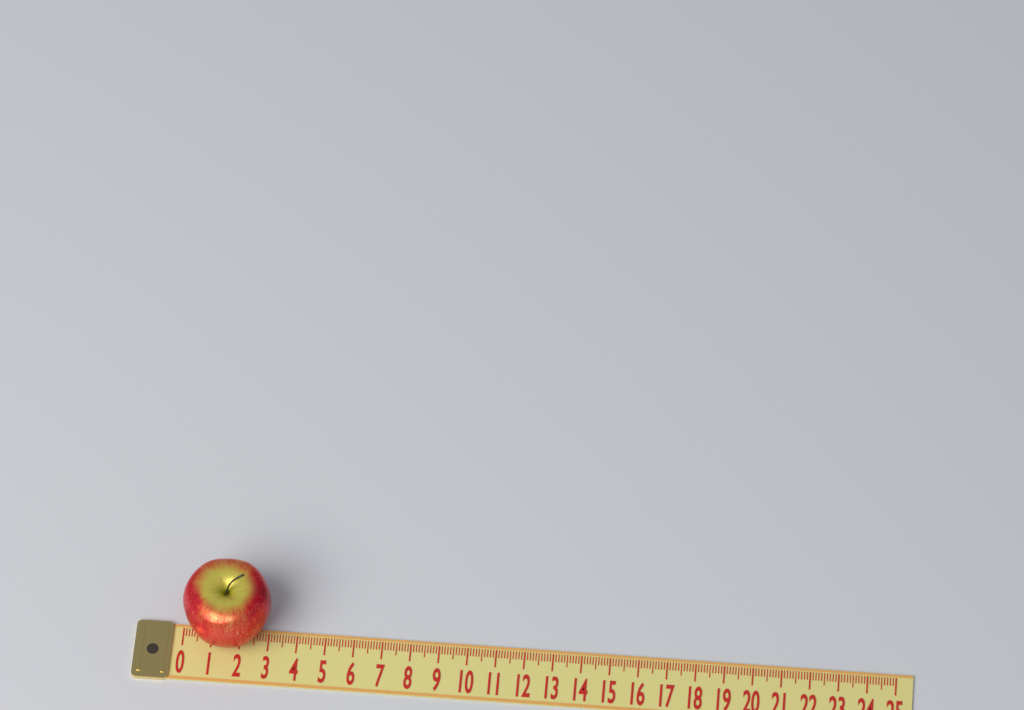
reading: 3.1 (no unit)
